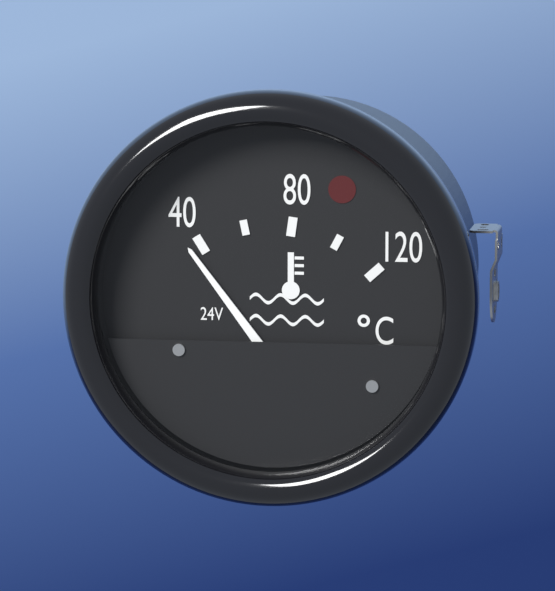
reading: 35 °C
